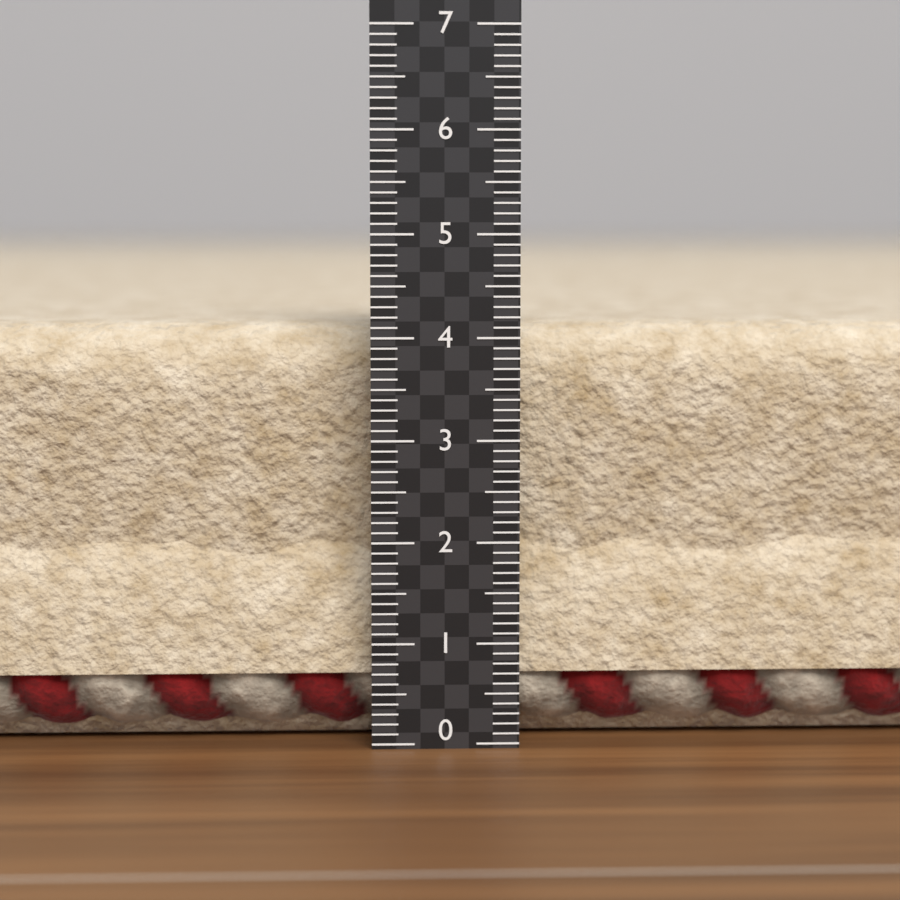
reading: 4.1 (no unit)
